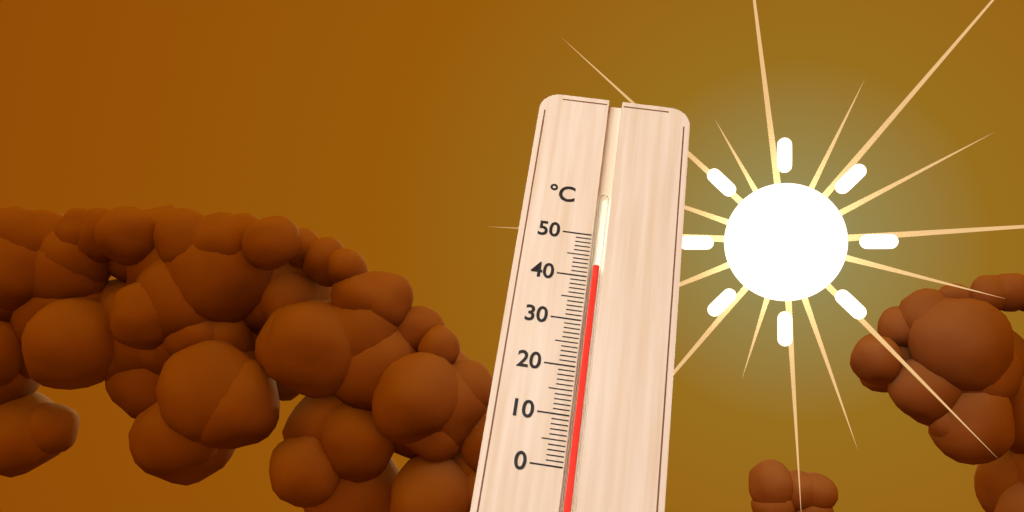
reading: 43 °C
